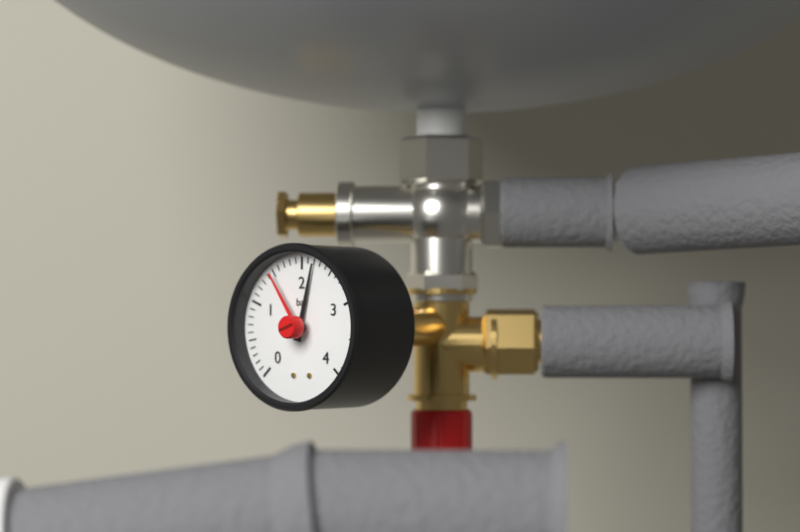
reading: 2.2 bar
